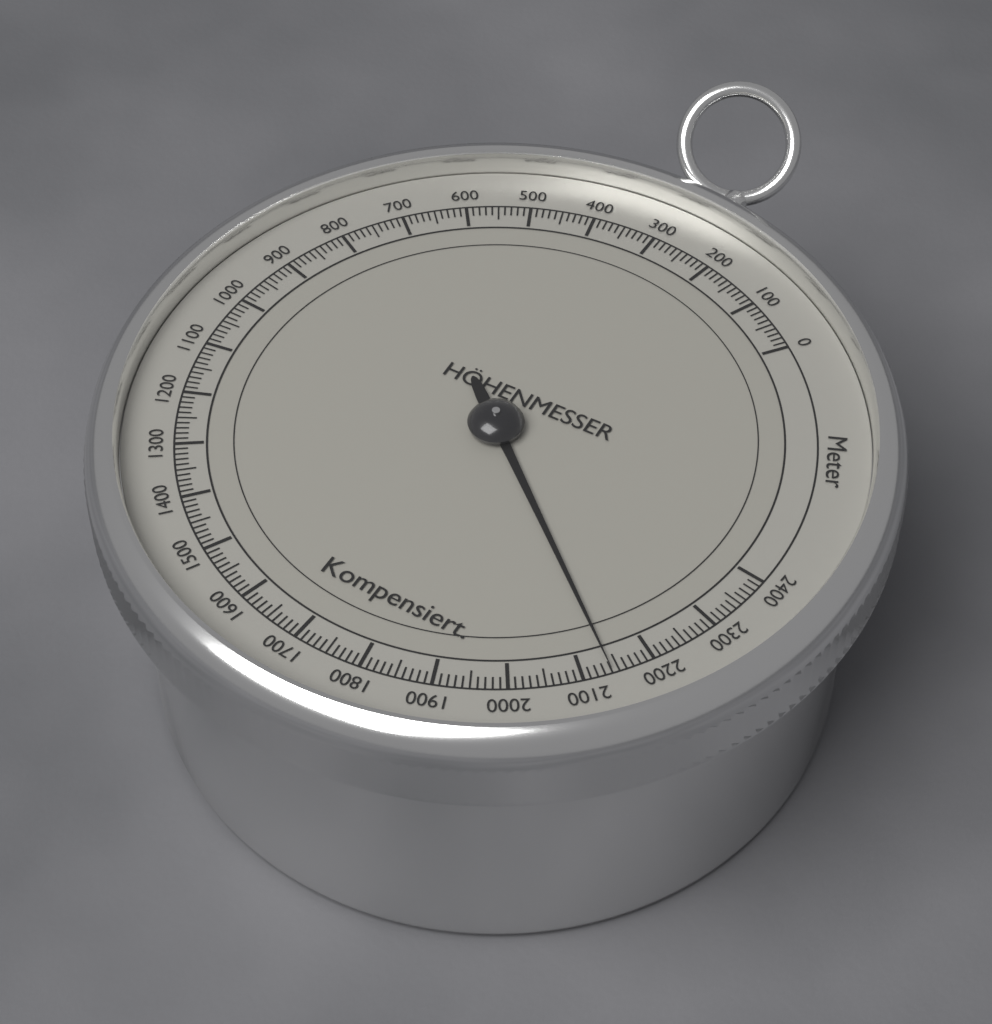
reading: 2140 m
